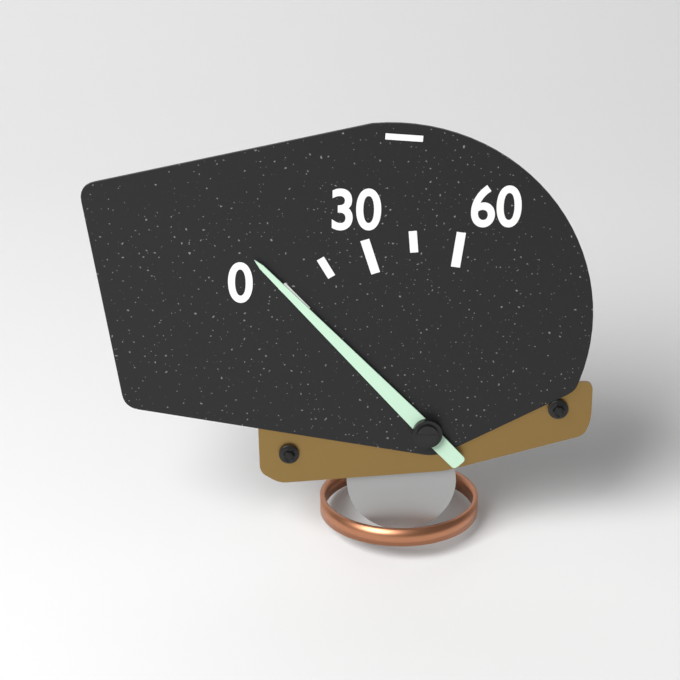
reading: 0 (no unit)
